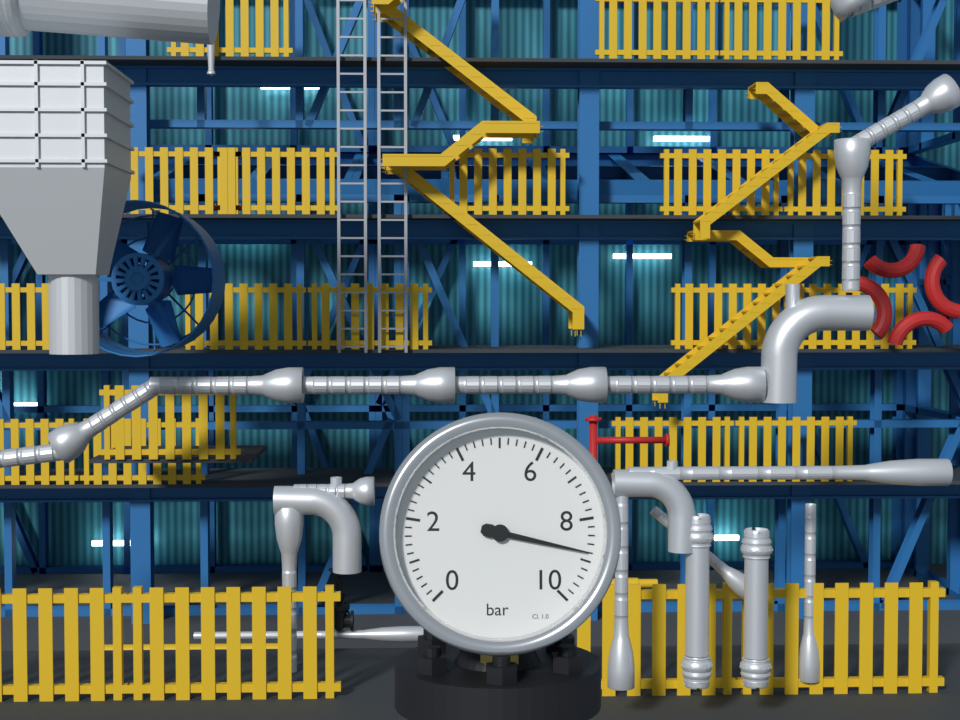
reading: 8.8 bar
